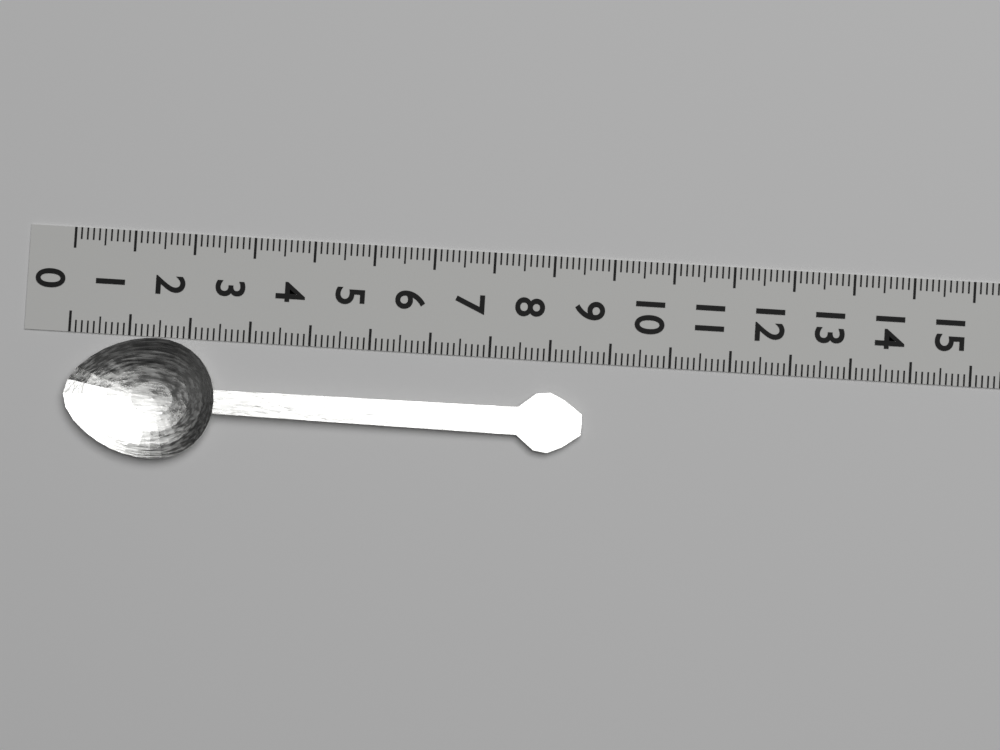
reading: 8.6 (no unit)
